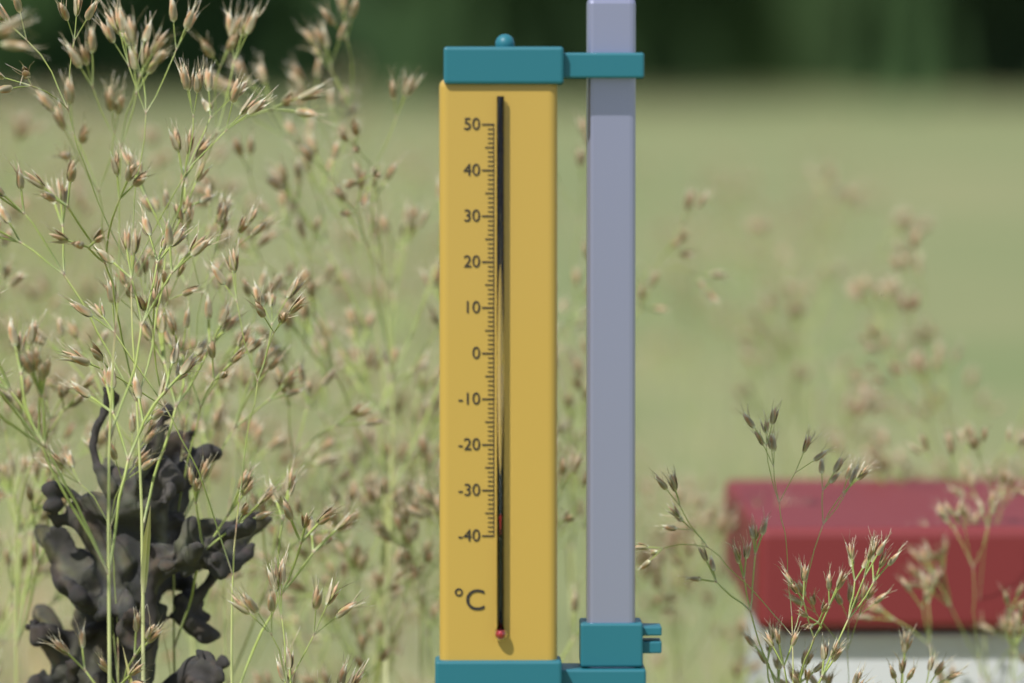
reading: -35 °C
